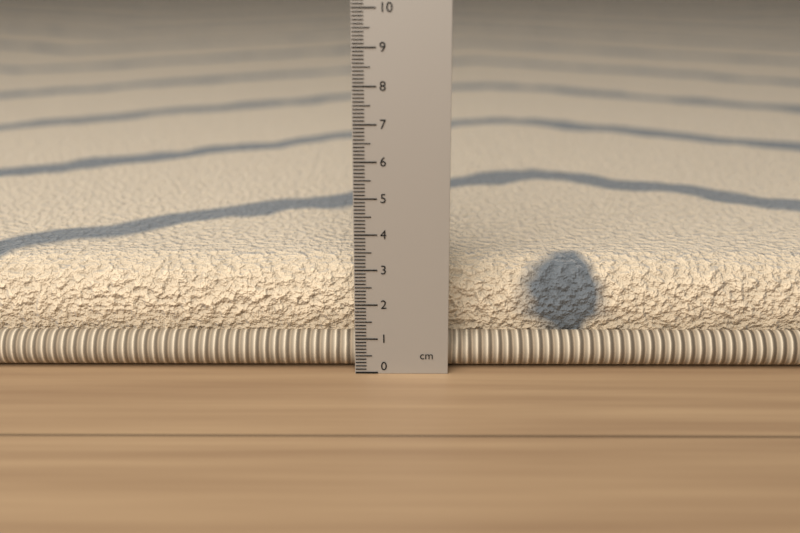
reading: 2.9 cm
